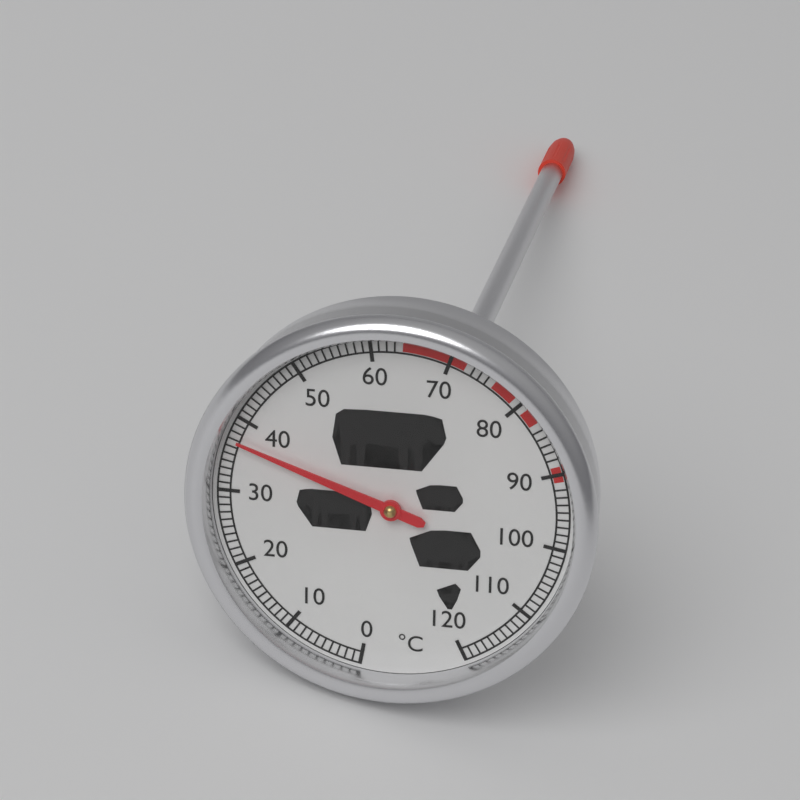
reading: 37 °C
